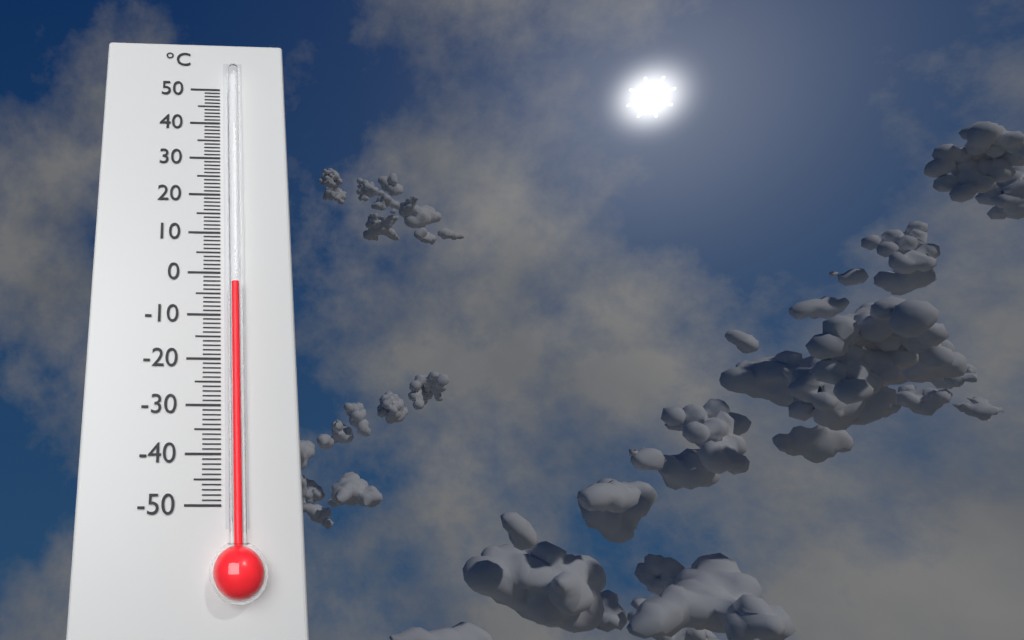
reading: -3 °C
